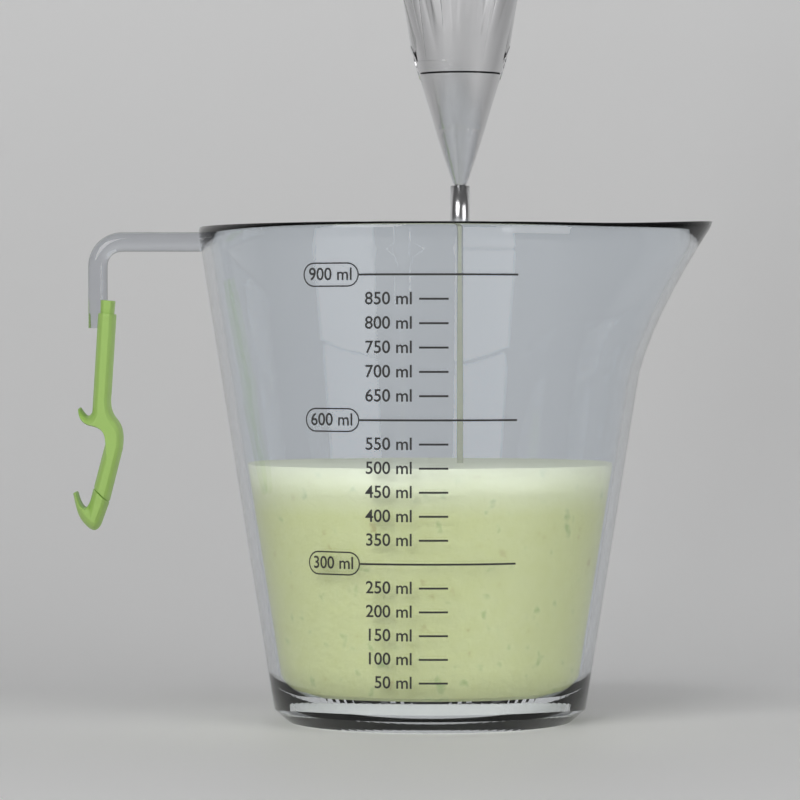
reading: 500 ml
